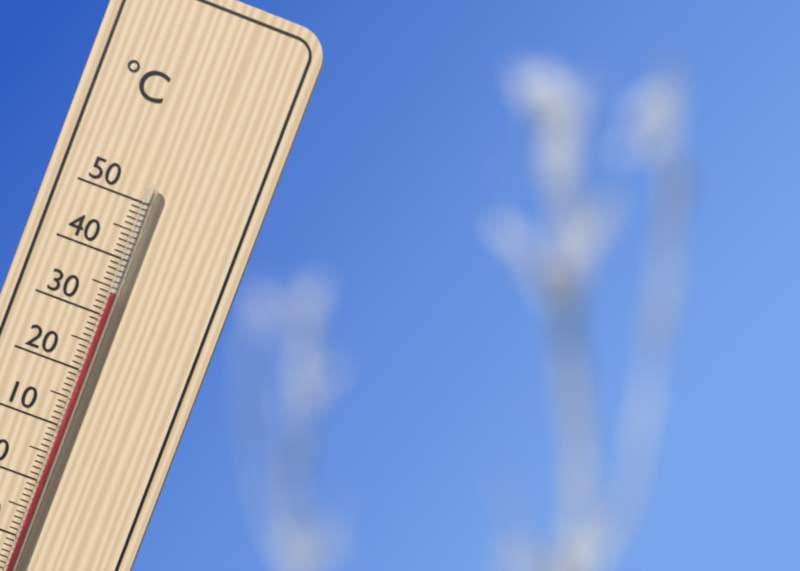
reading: 34 °C
